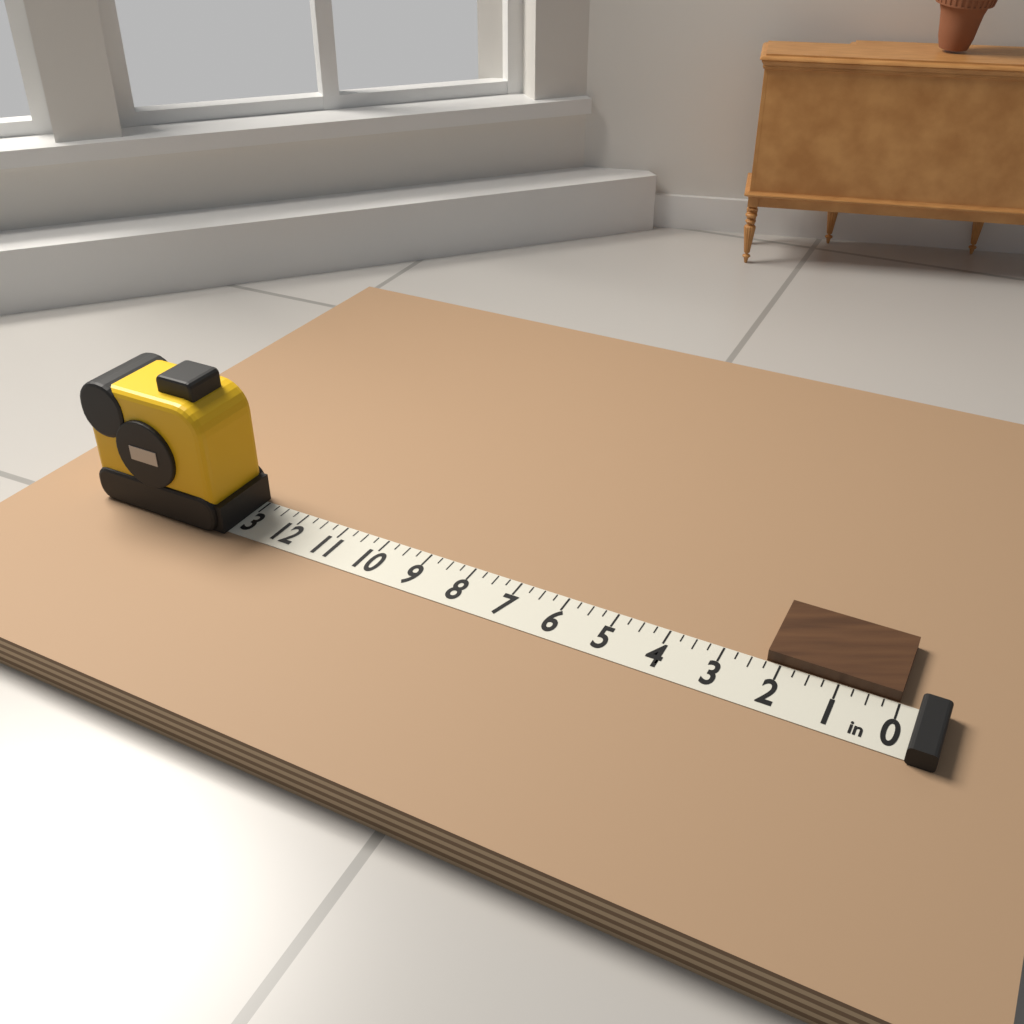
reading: 2.25 in
